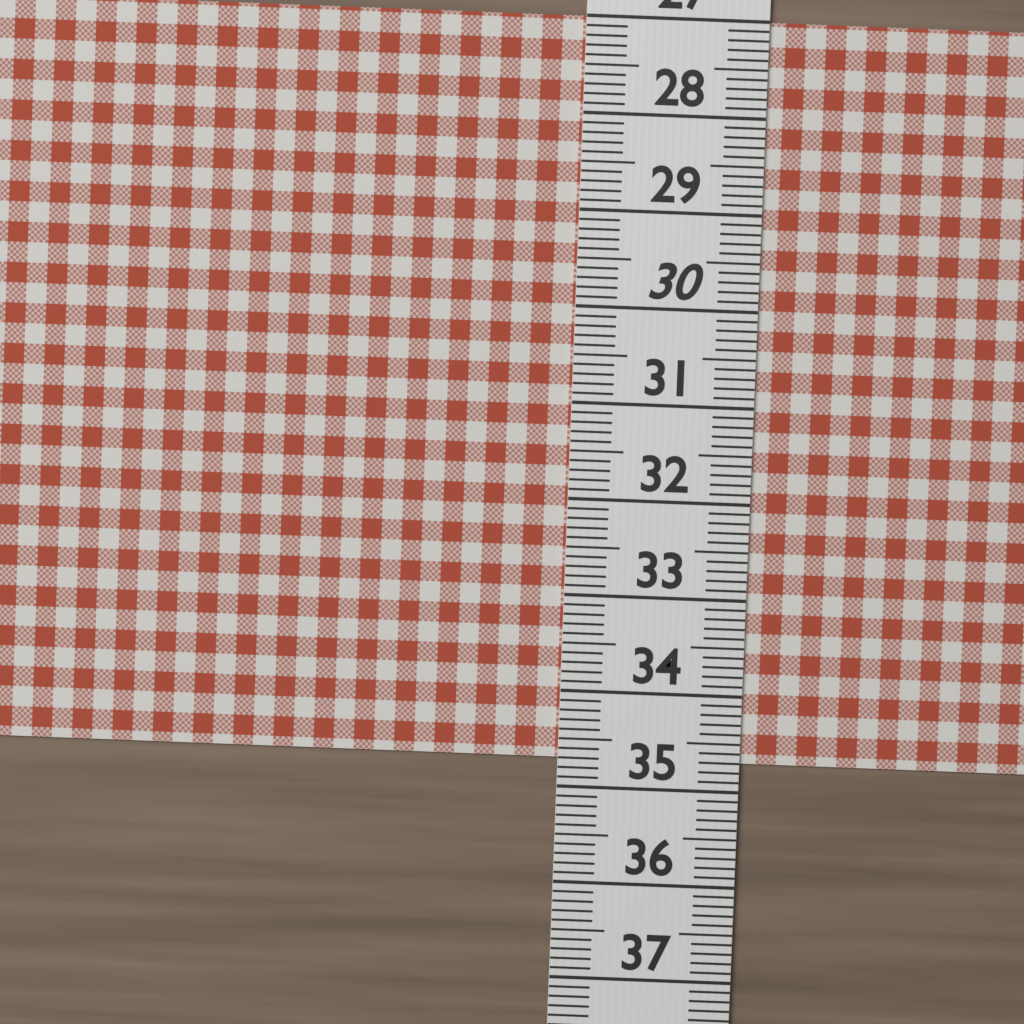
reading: 34.7 (no unit)
